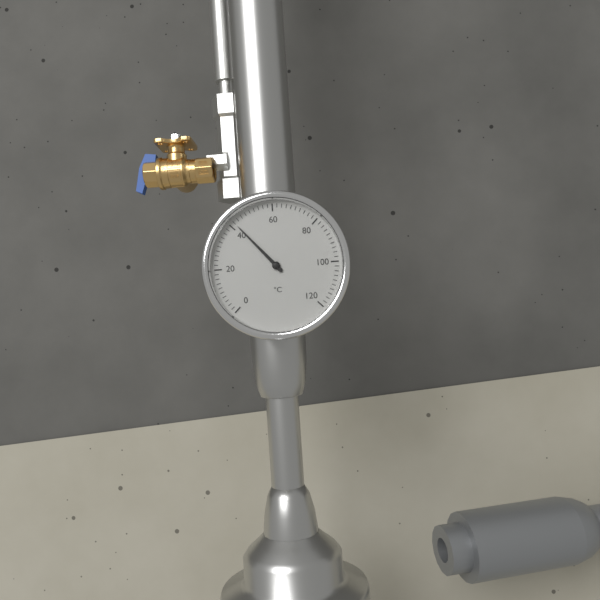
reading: 42 °C
